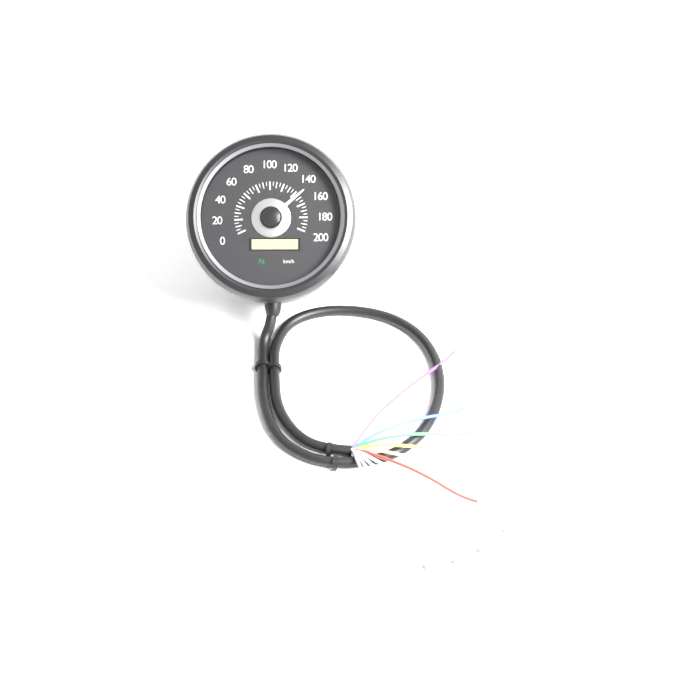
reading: 145 km/h
